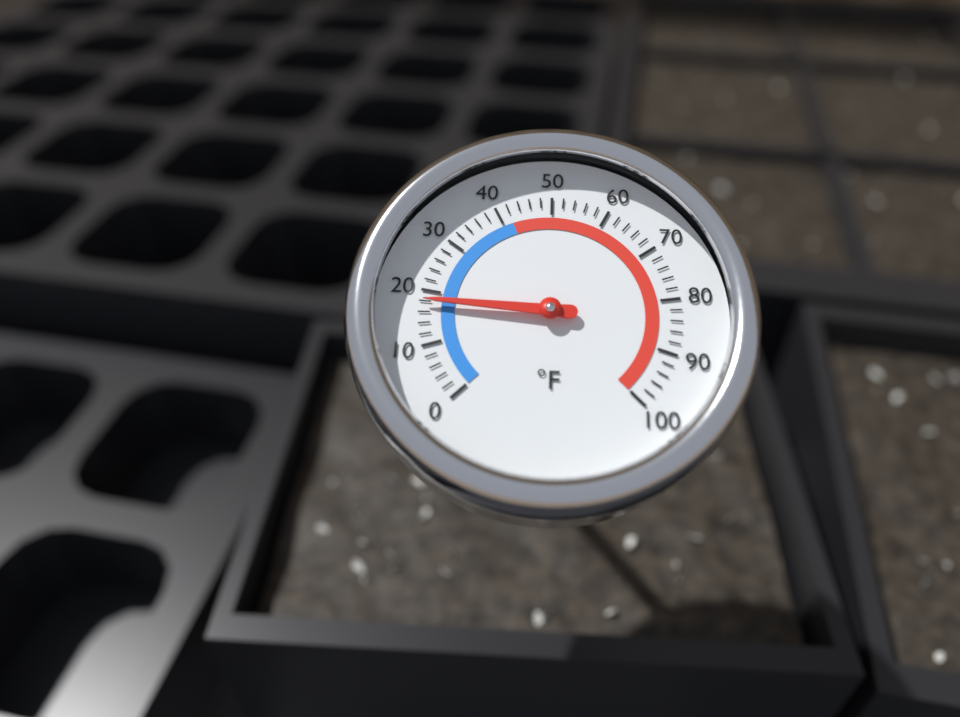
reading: 18 °F
